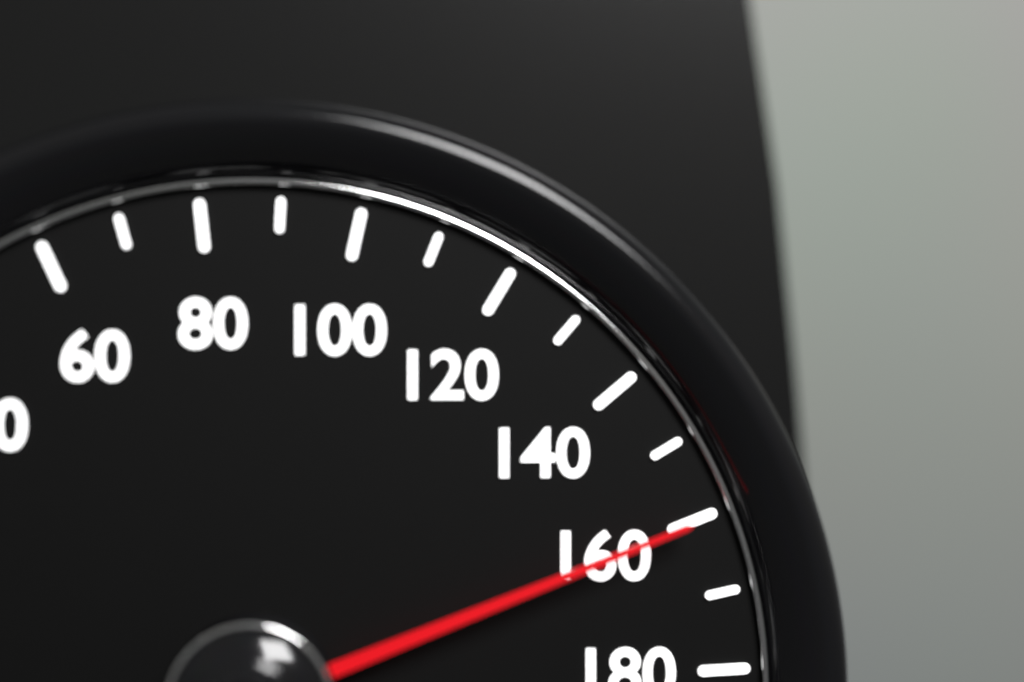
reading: 160 km/h
